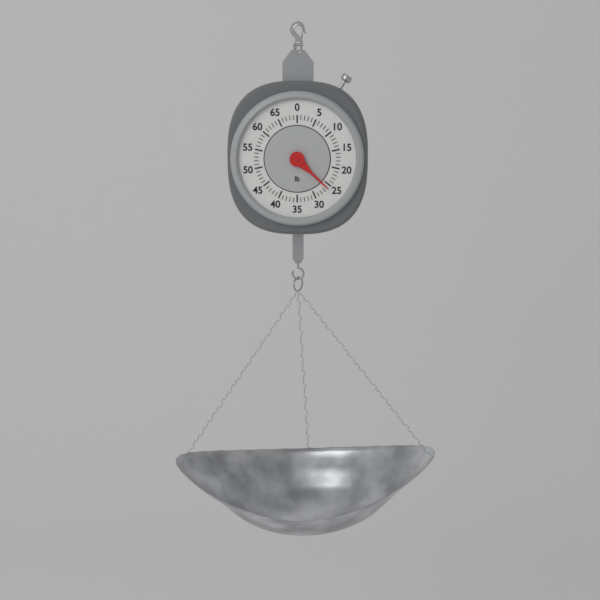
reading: 26 lb
